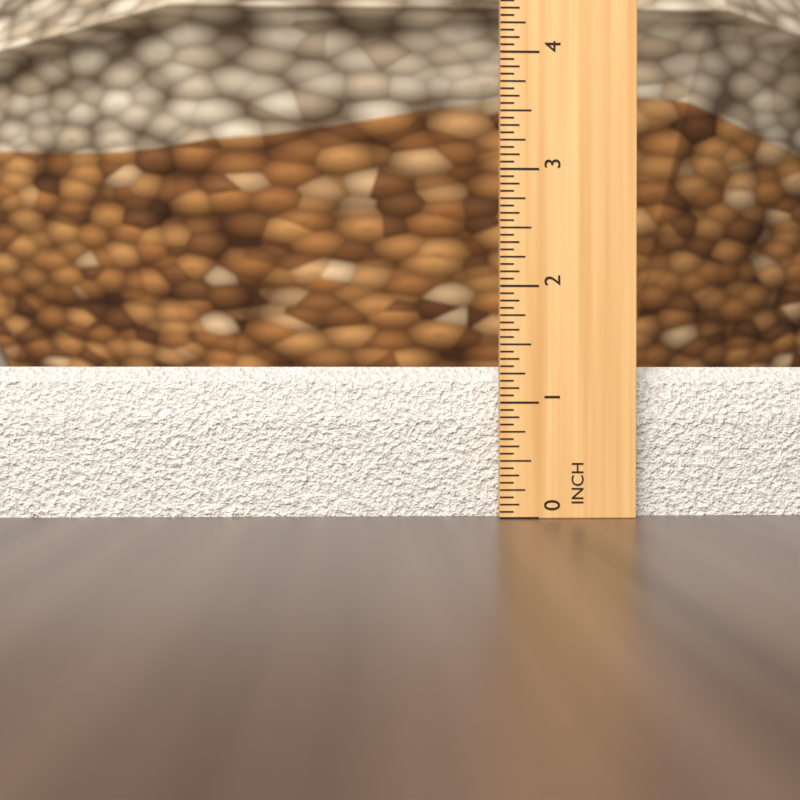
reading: 1.3125 in
